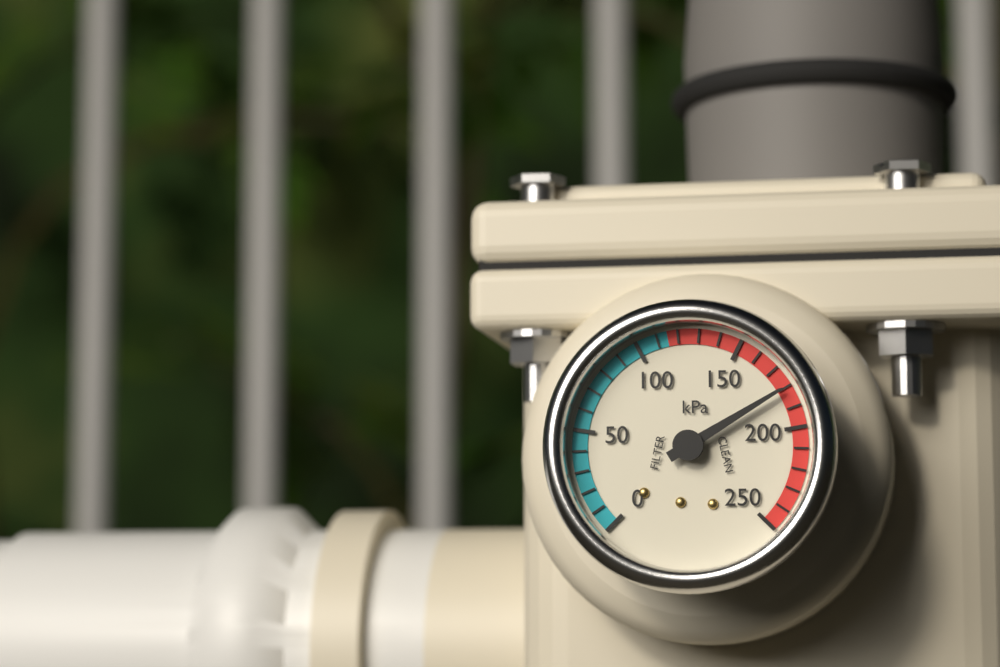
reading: 180 kPa
